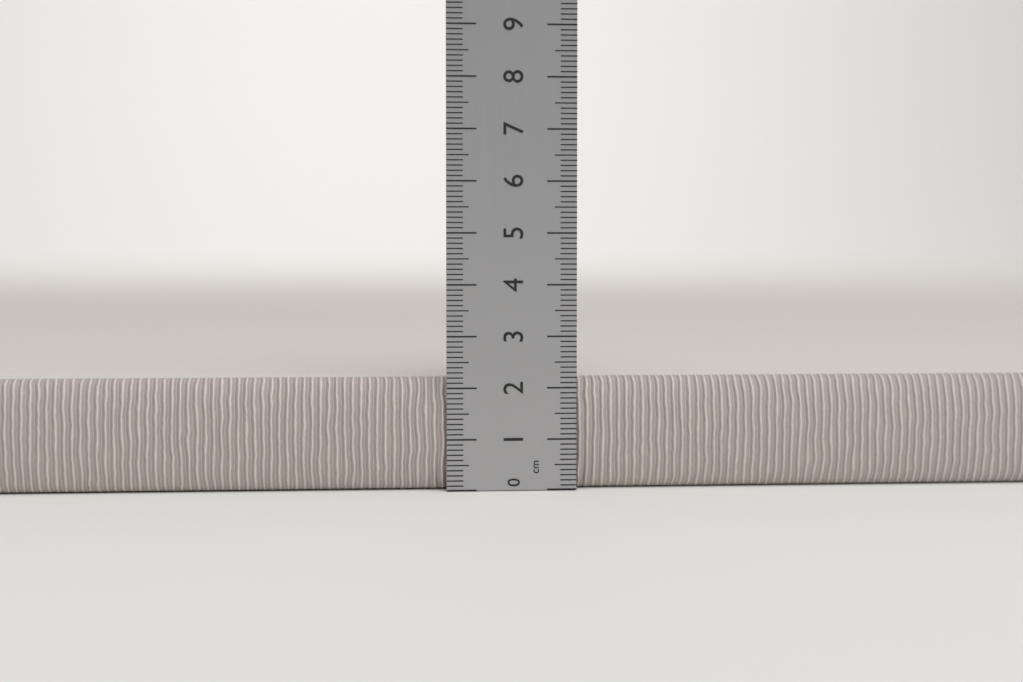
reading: 2.2 cm
